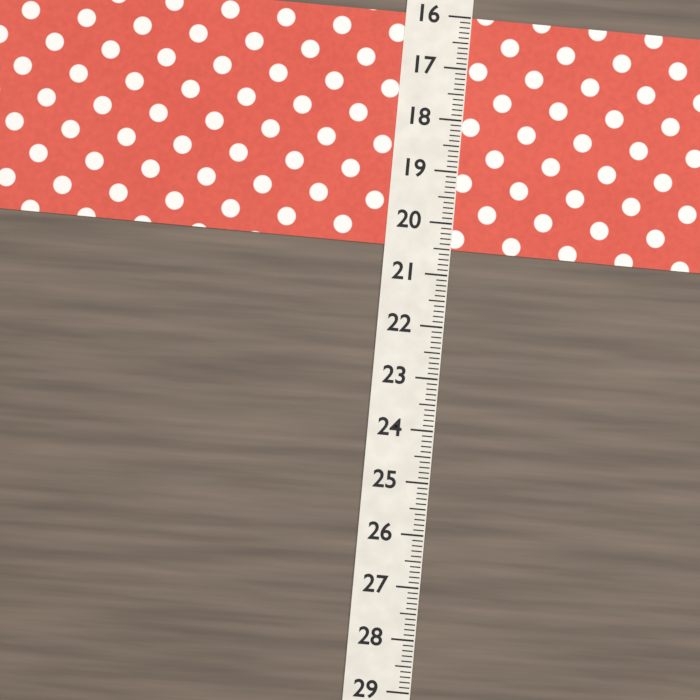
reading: 20.5 (no unit)
